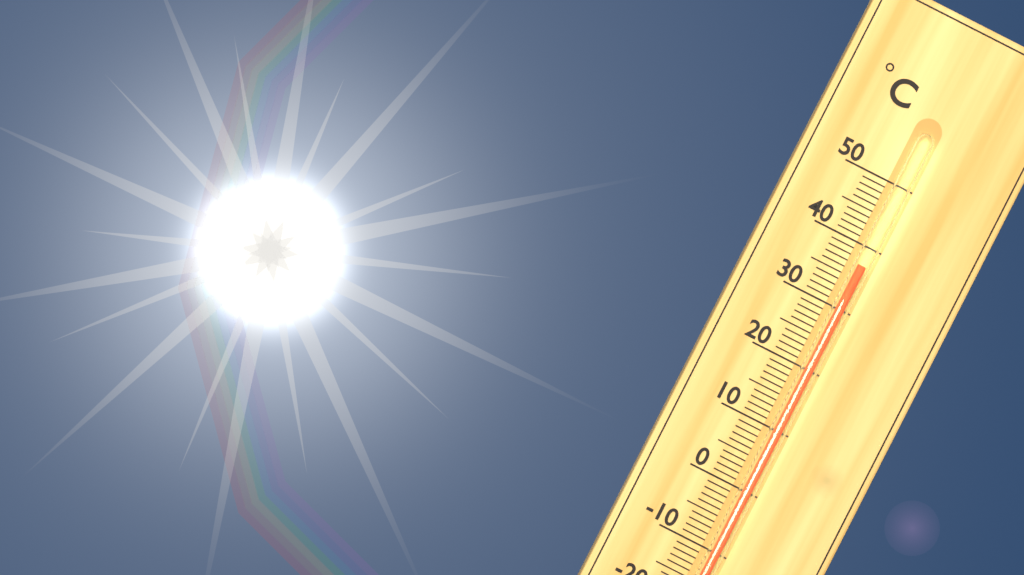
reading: 37 °C
